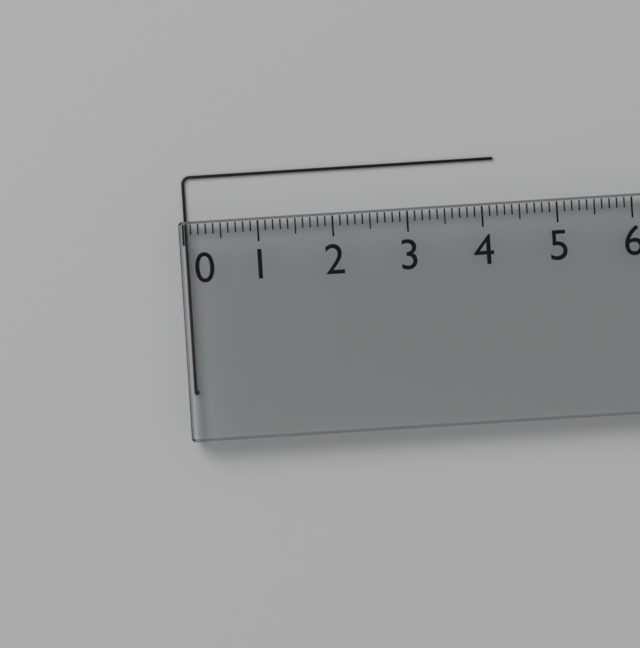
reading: 4.2 (no unit)
